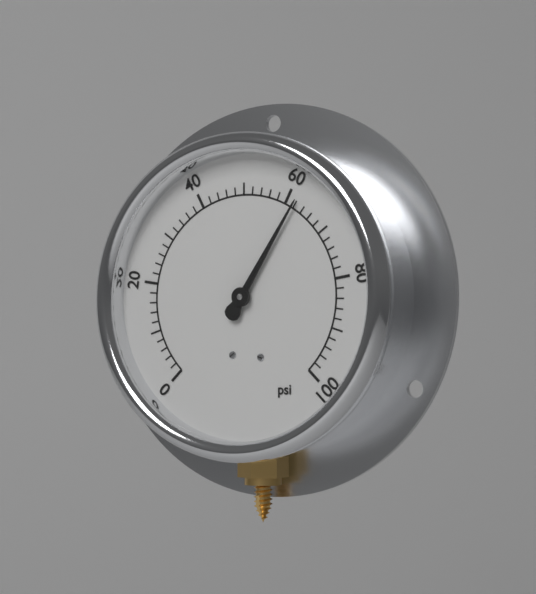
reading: 62 psi
